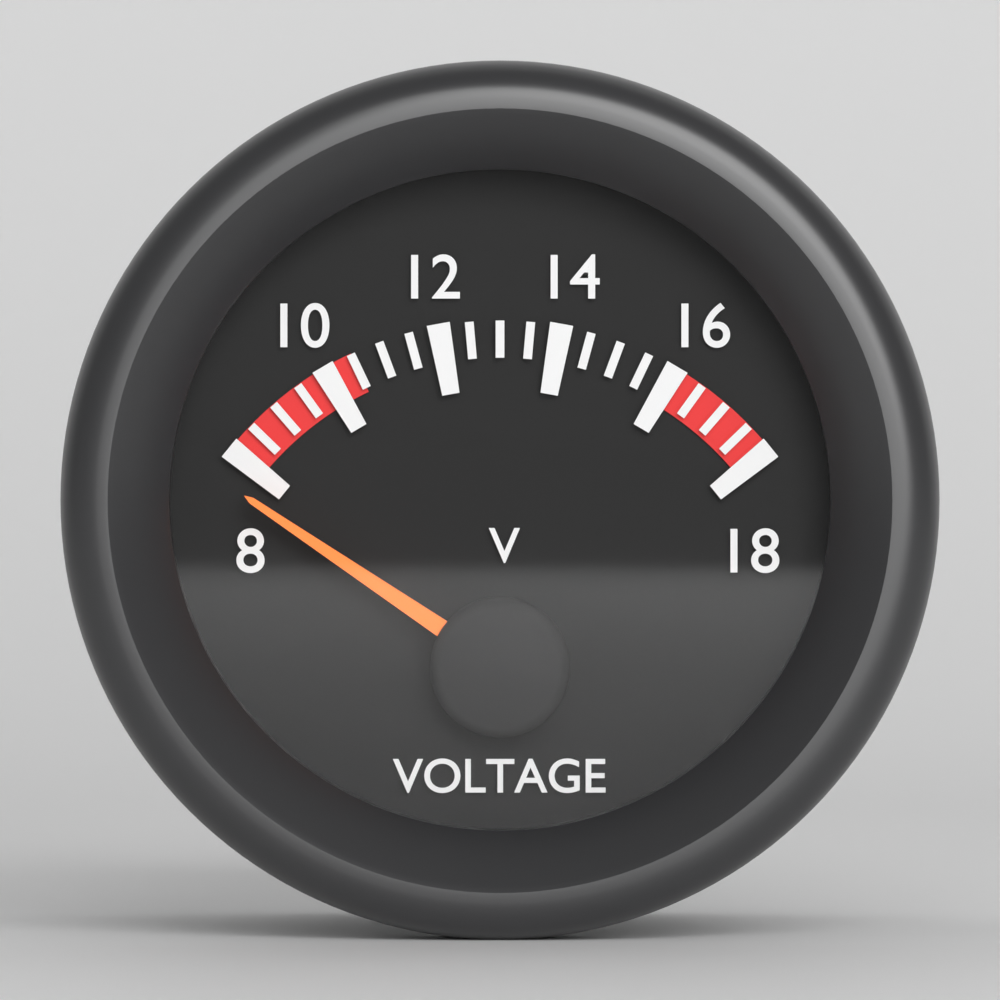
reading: 7.5 V
